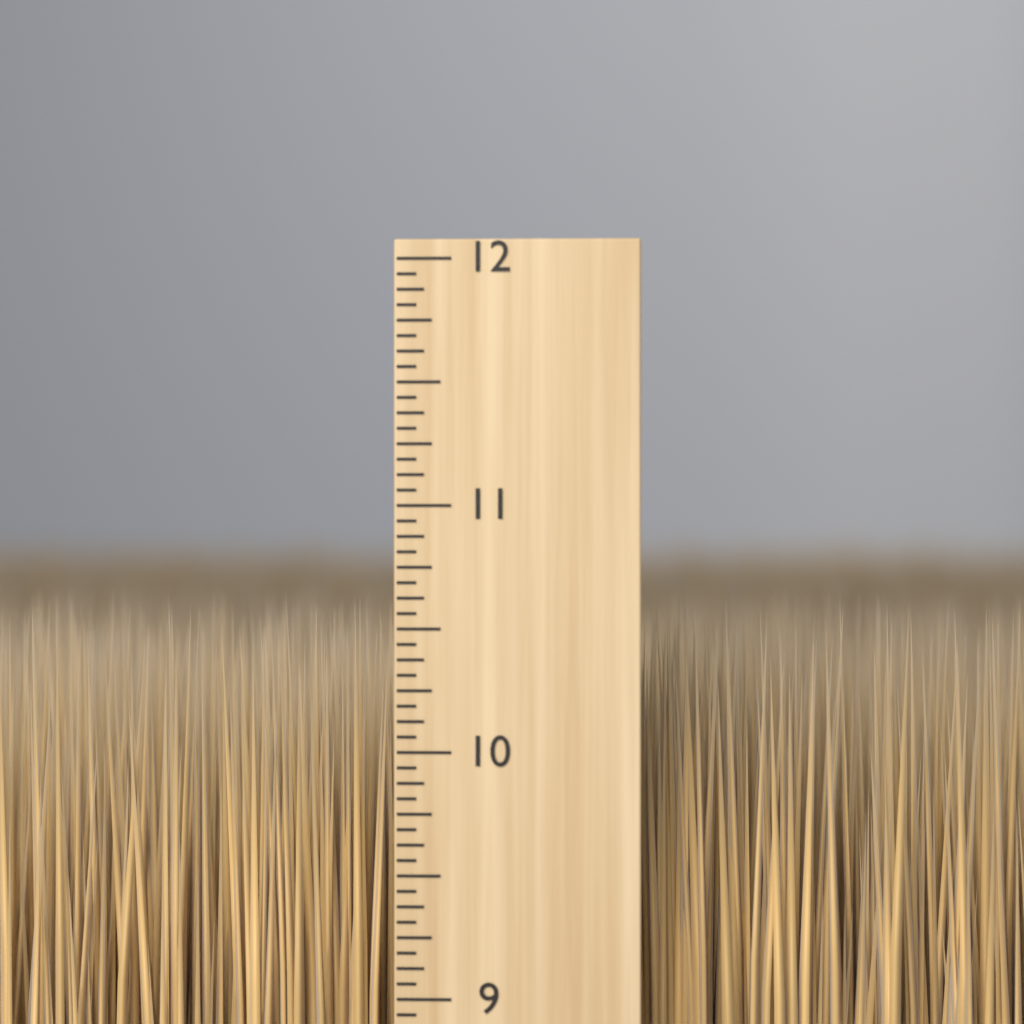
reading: 10.6250 inch
